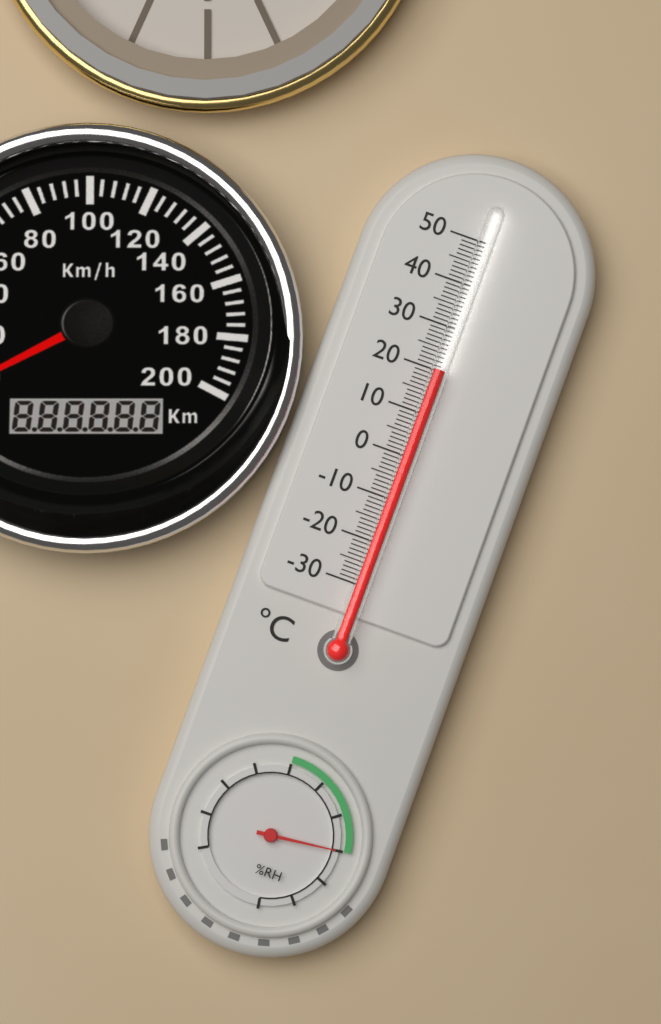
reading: 20 °C
